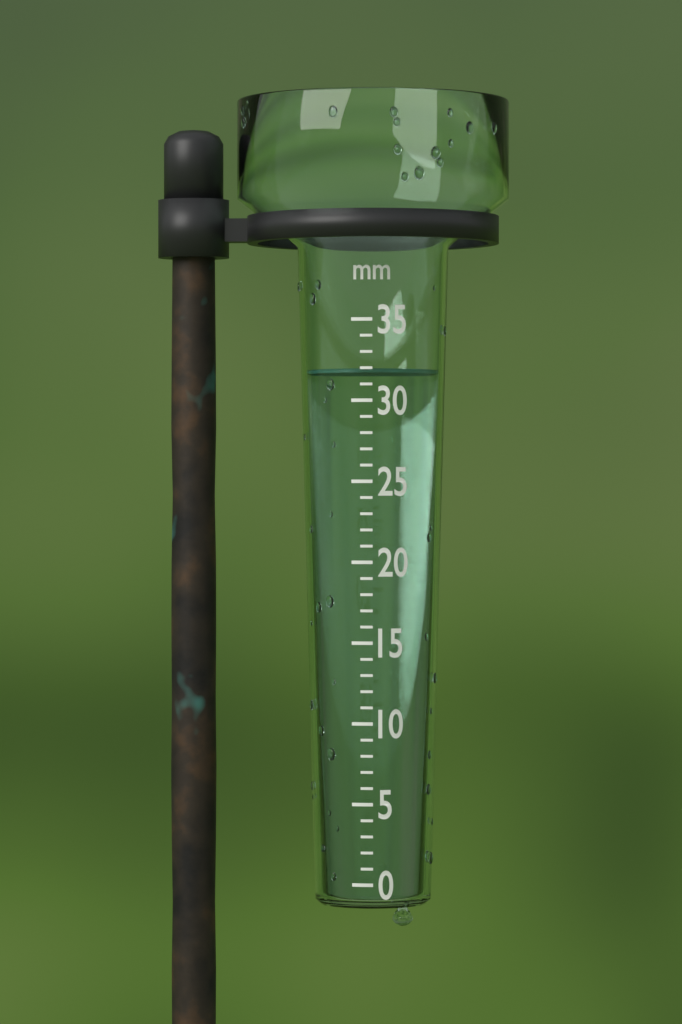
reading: 32 mm
